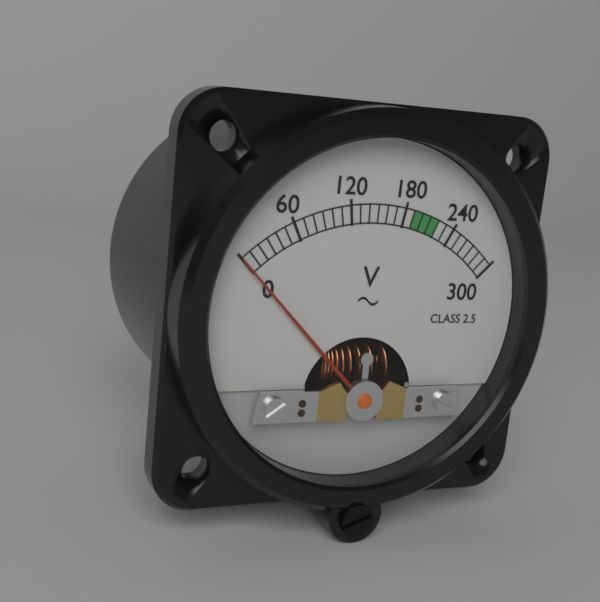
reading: 0 V
